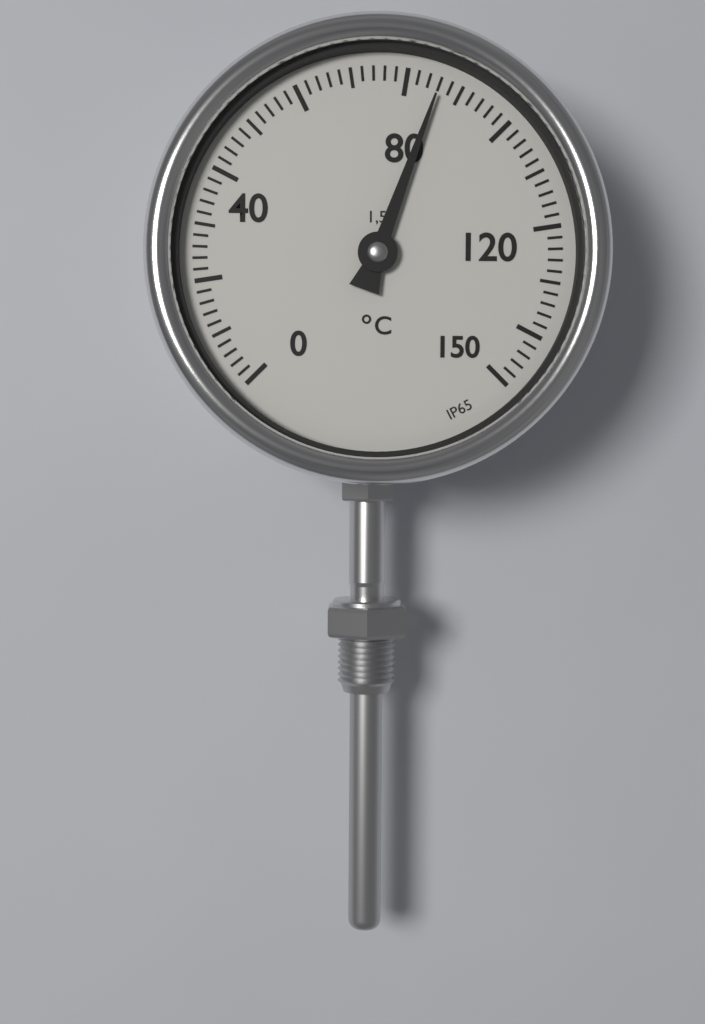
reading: 86 °C
